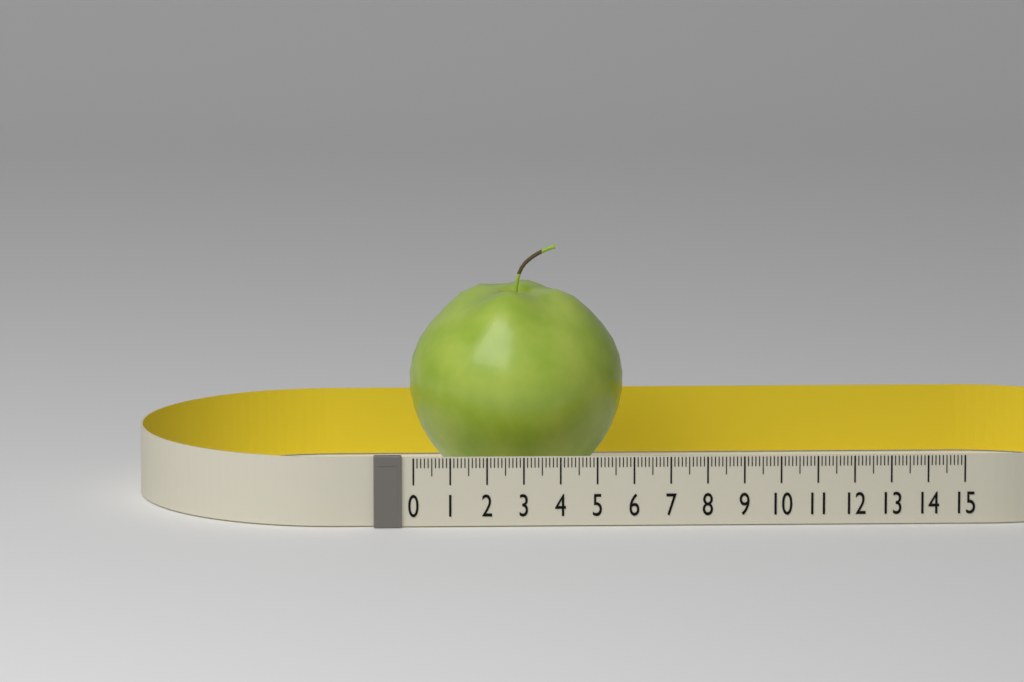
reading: 5.9 (no unit)
